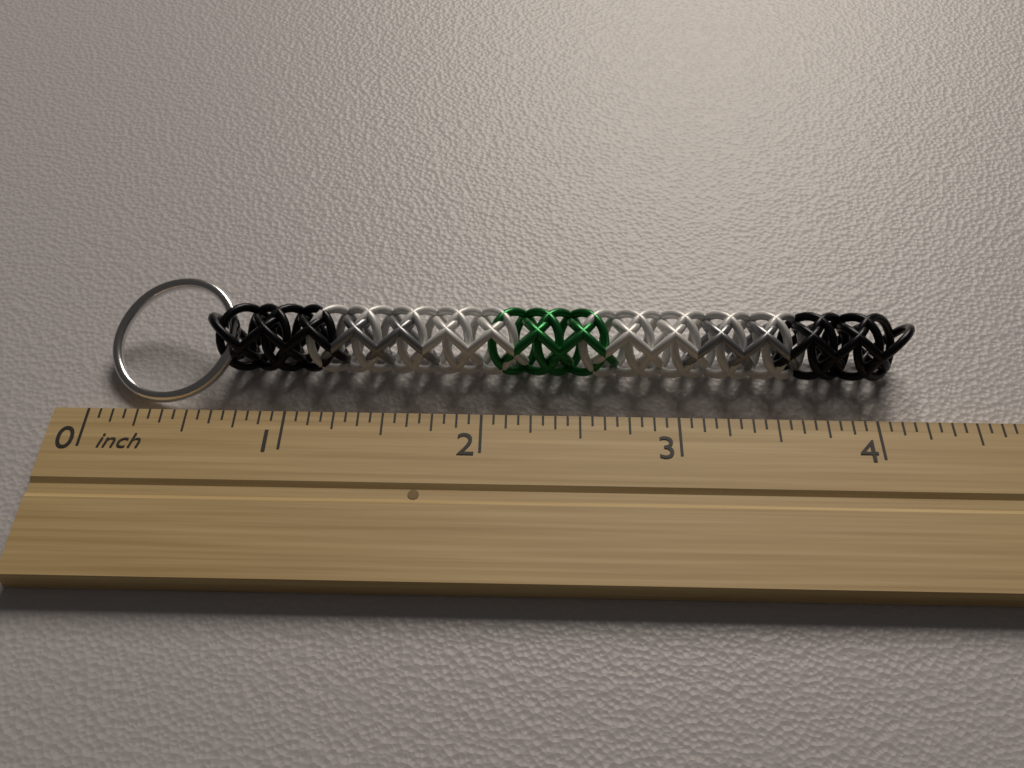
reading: 4.2500 inch
